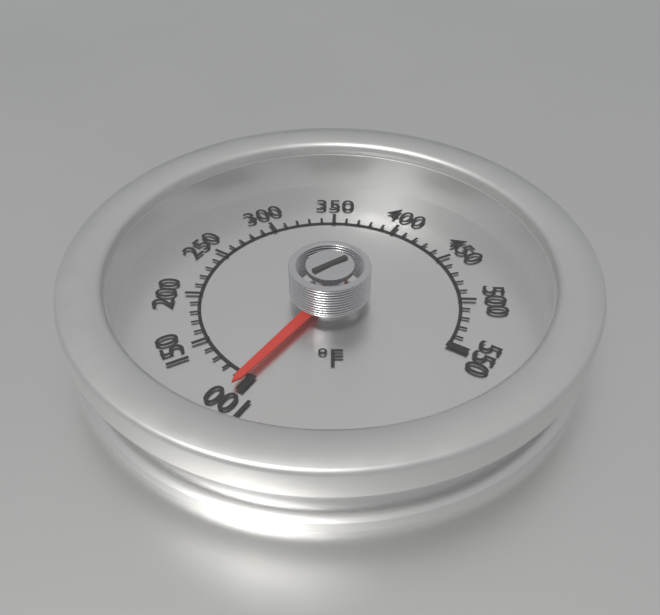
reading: 105 °F
